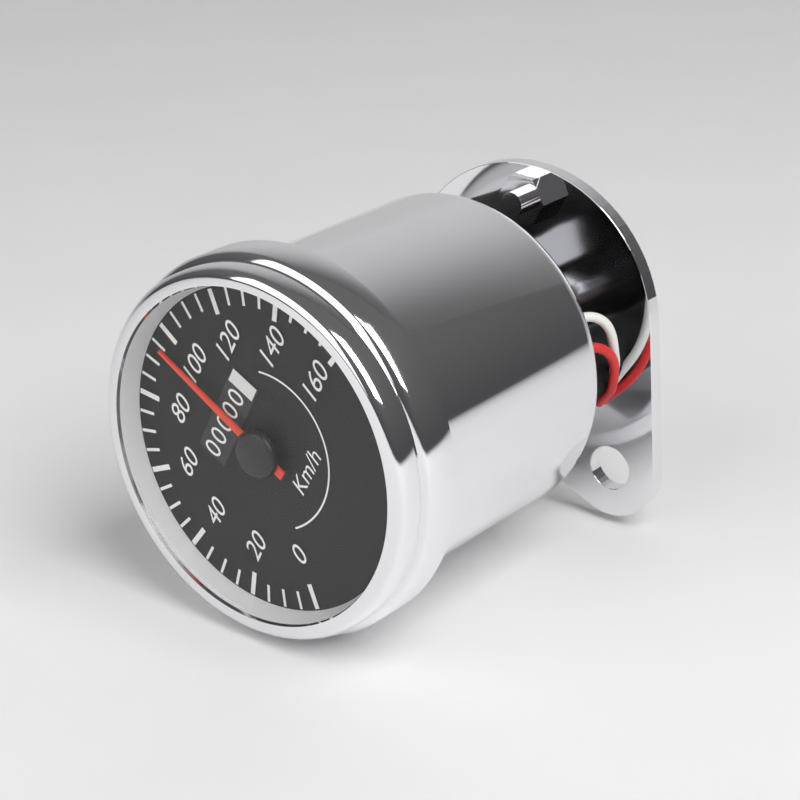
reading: 95 km/h
